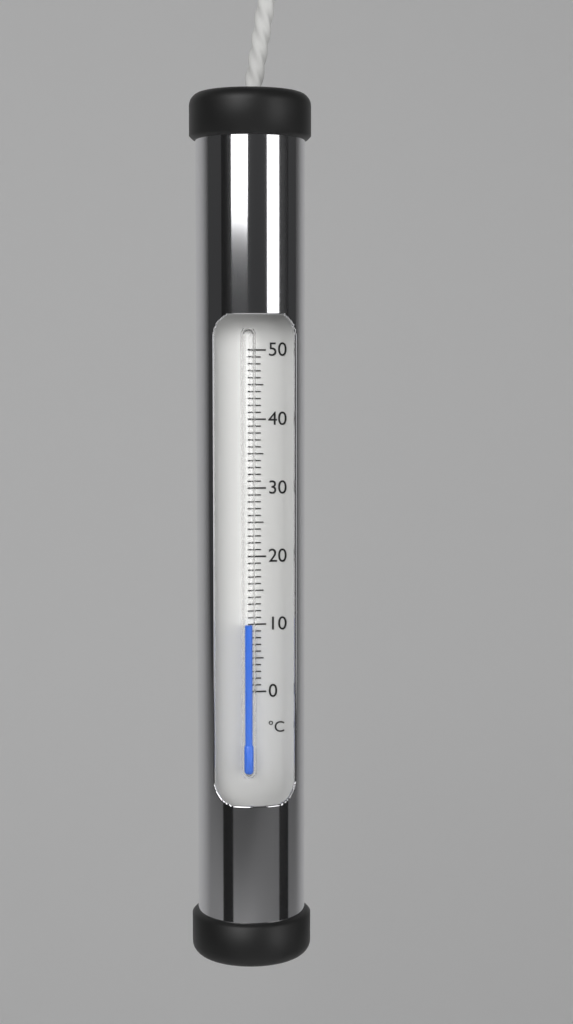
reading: 10 °C
